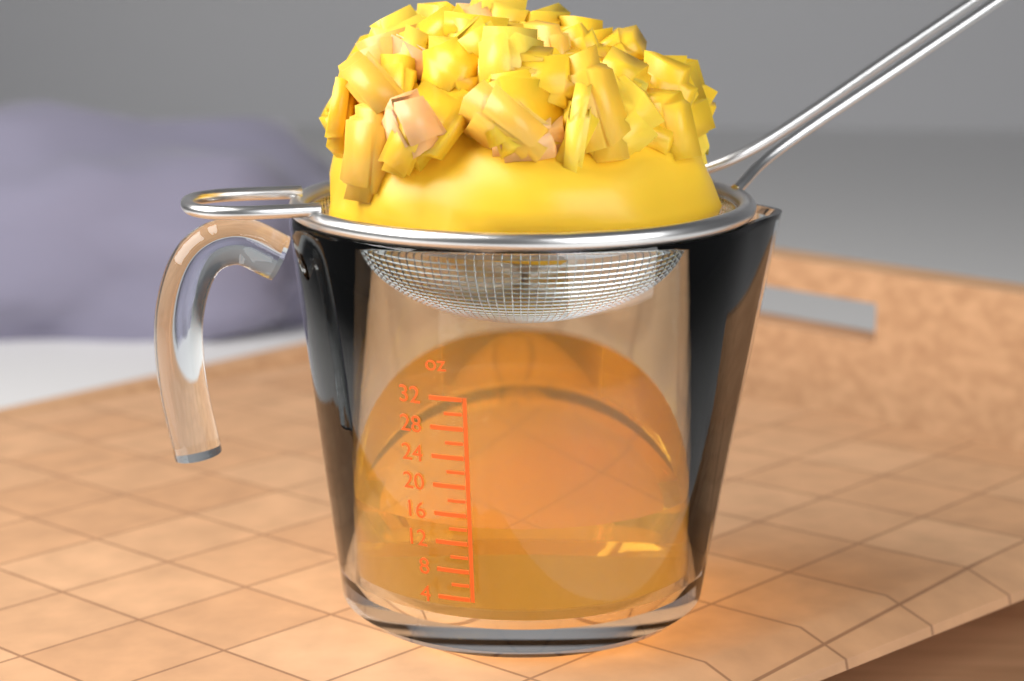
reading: 14 oz
